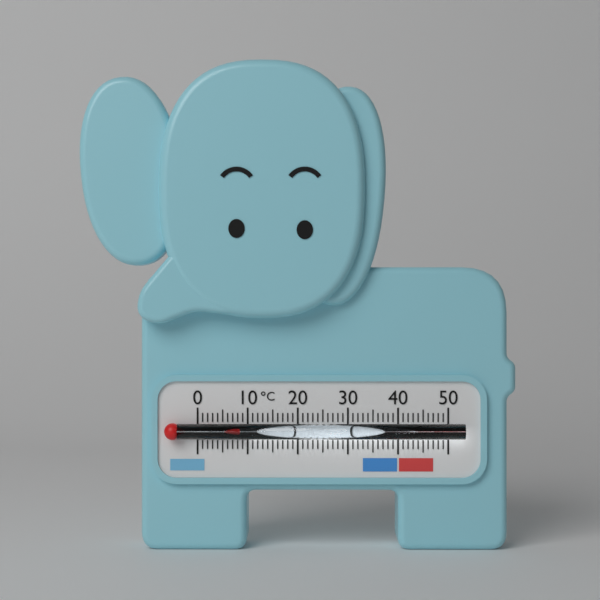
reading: 9 °C
